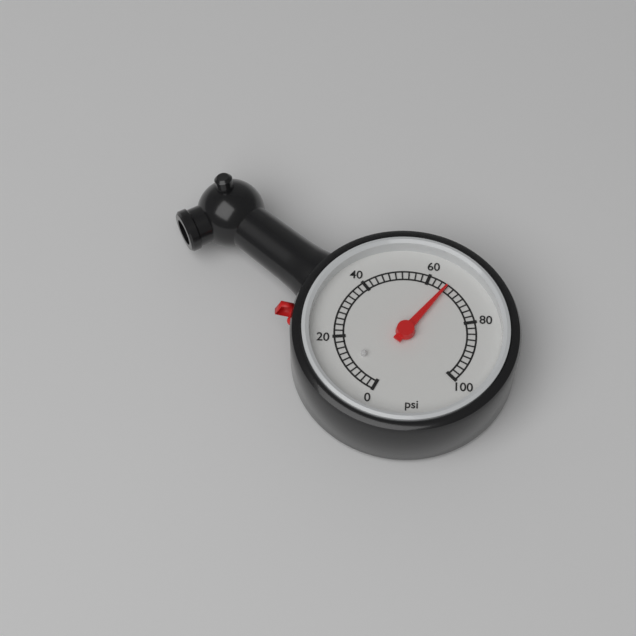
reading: 66 psi
